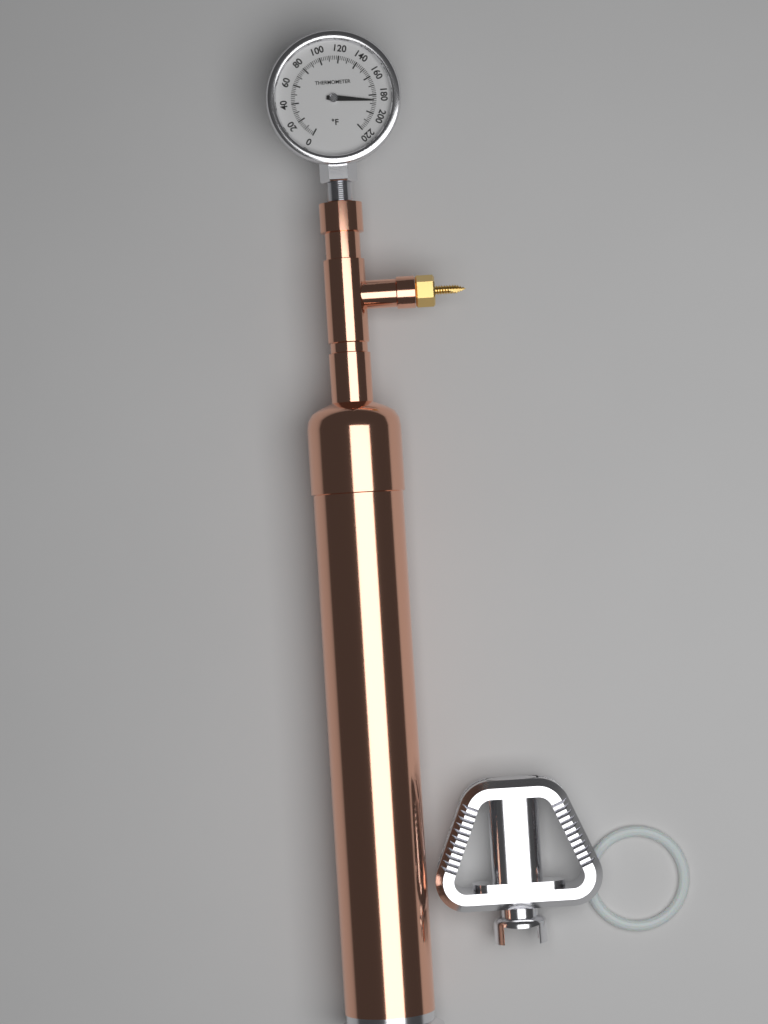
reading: 186 °F
